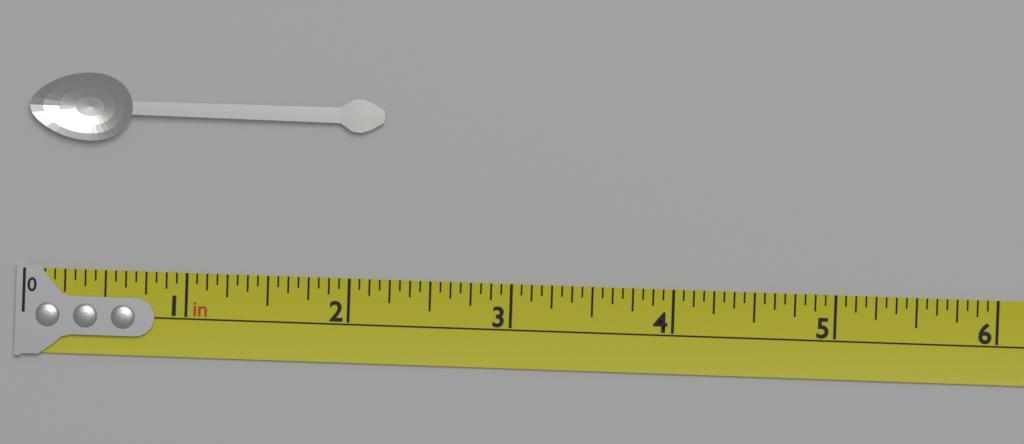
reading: 2.1875 in
